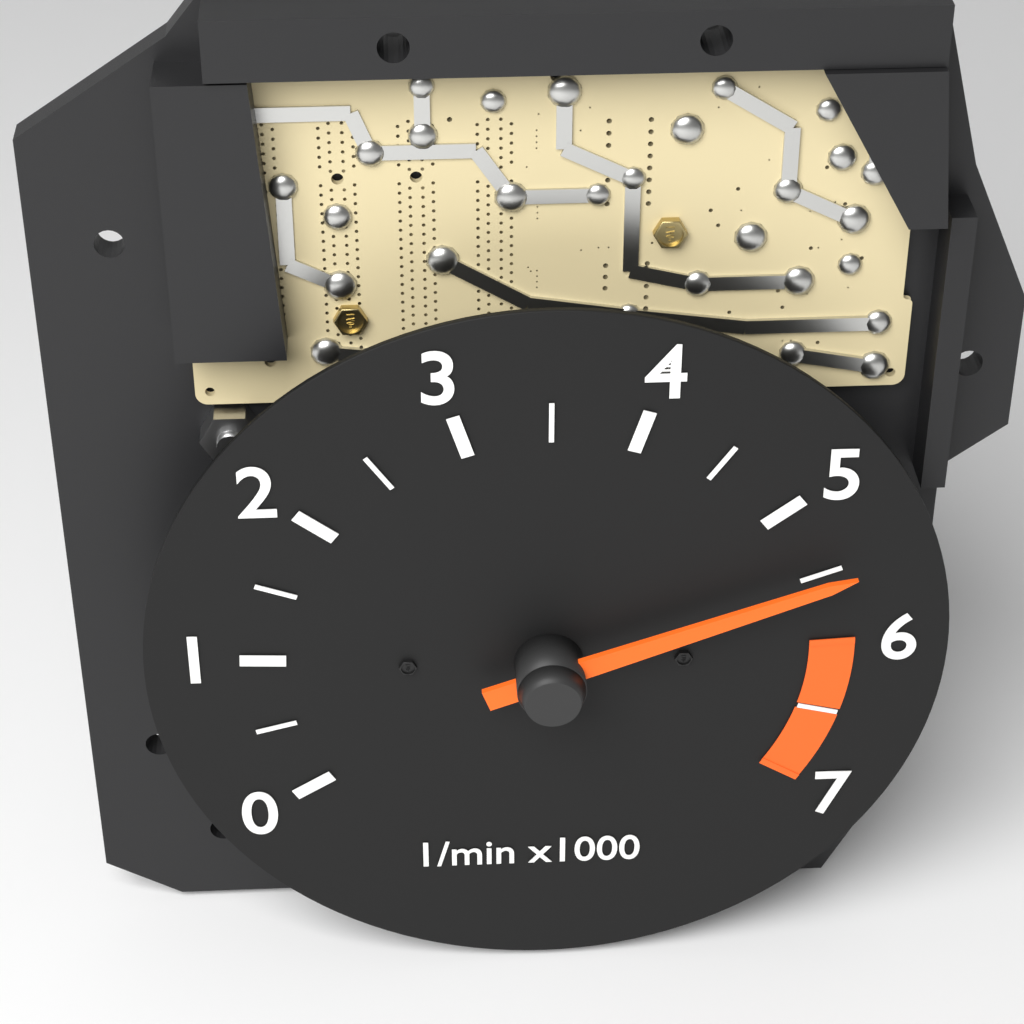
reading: 5500 1/min
